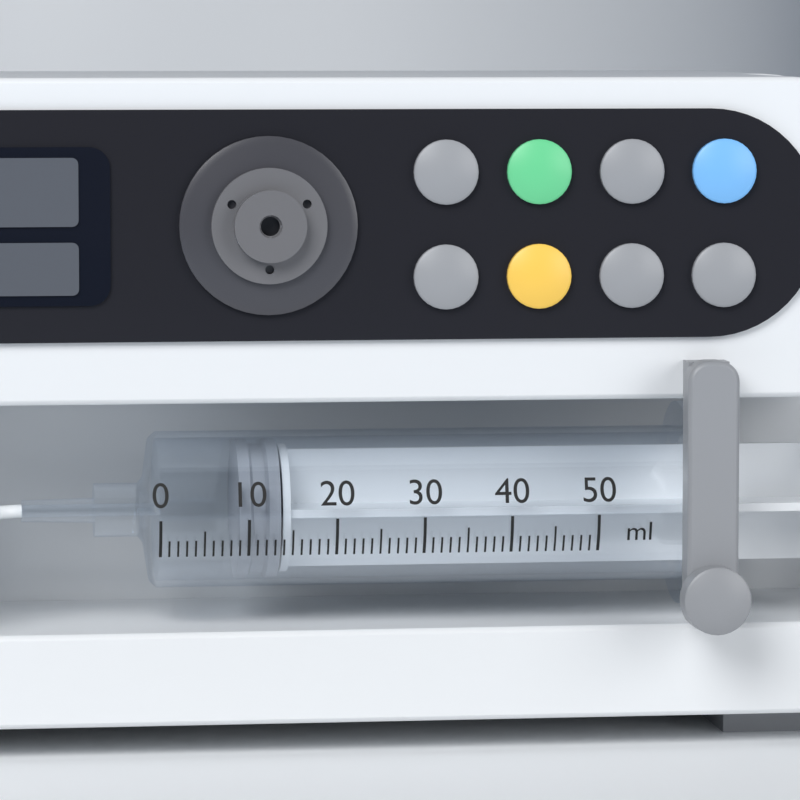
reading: 9 ml
